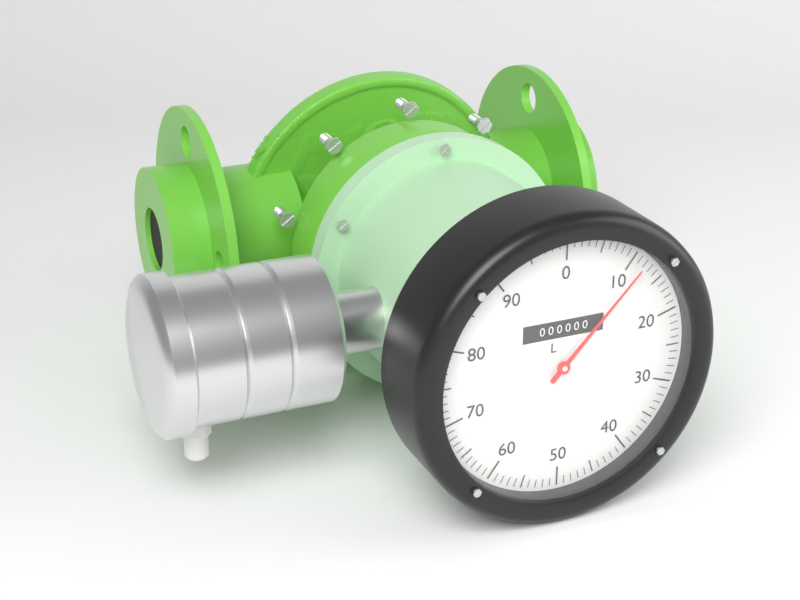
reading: 12 L
